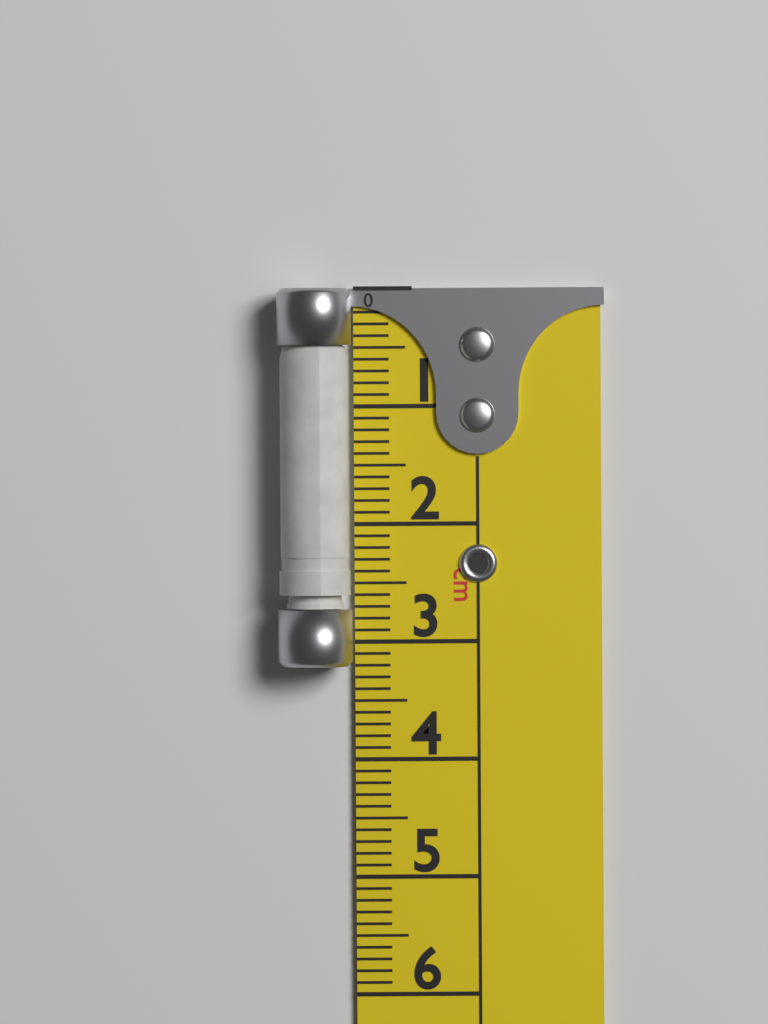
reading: 3.2 cm
